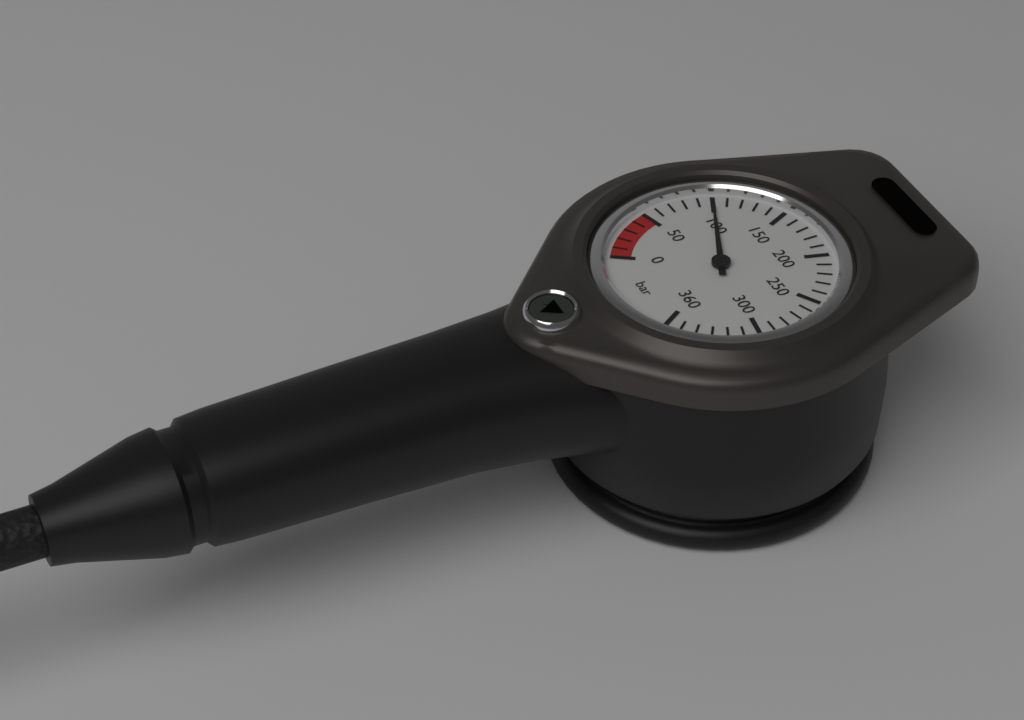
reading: 100 bar
